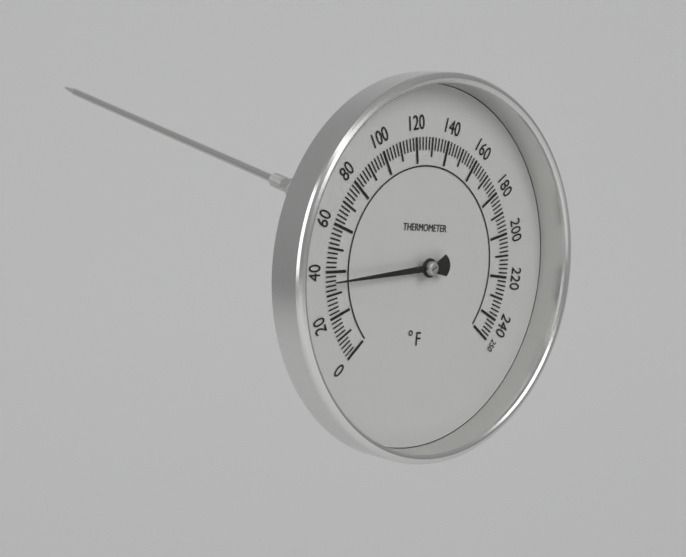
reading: 36 °F
